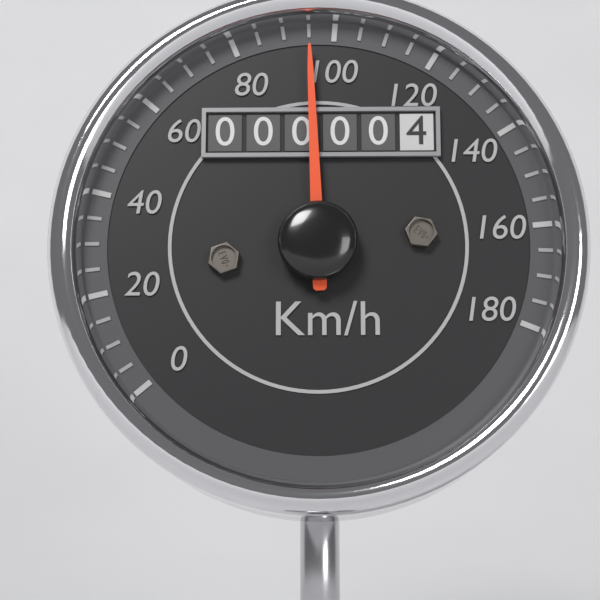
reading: 95 km/h
